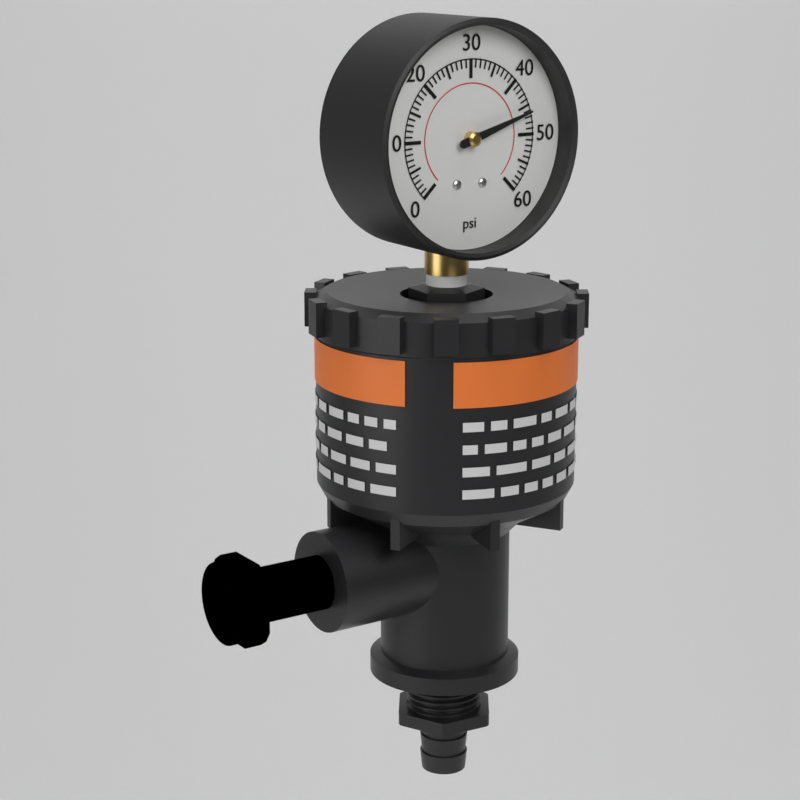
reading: 46 psi
